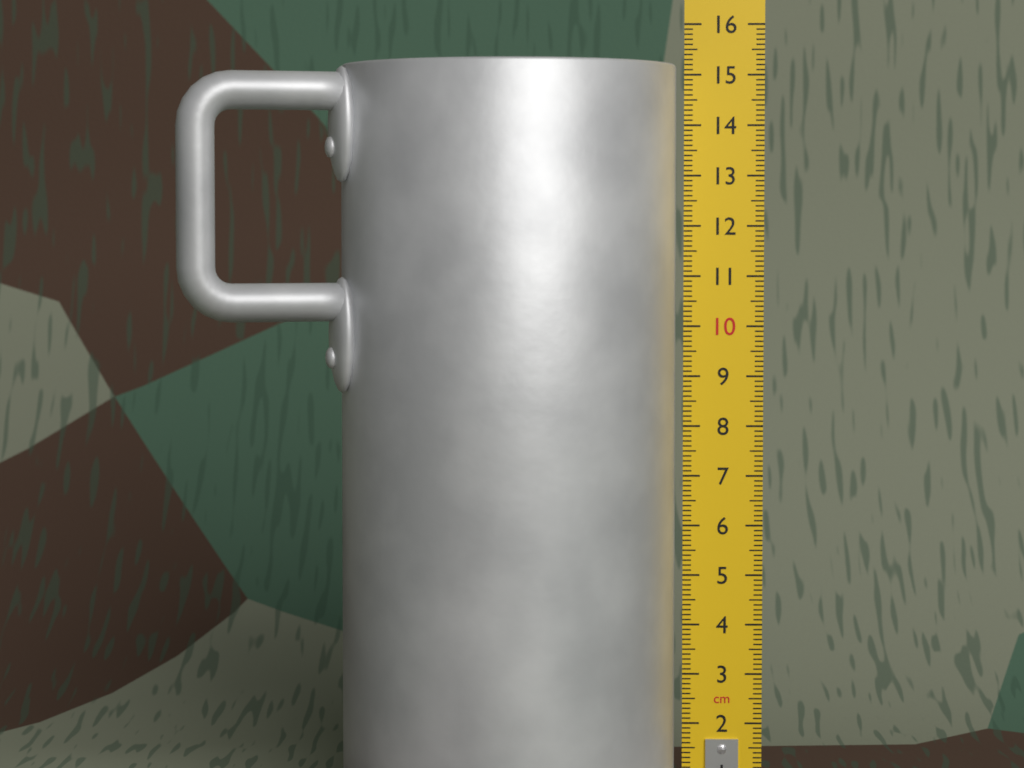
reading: 15.2 cm
